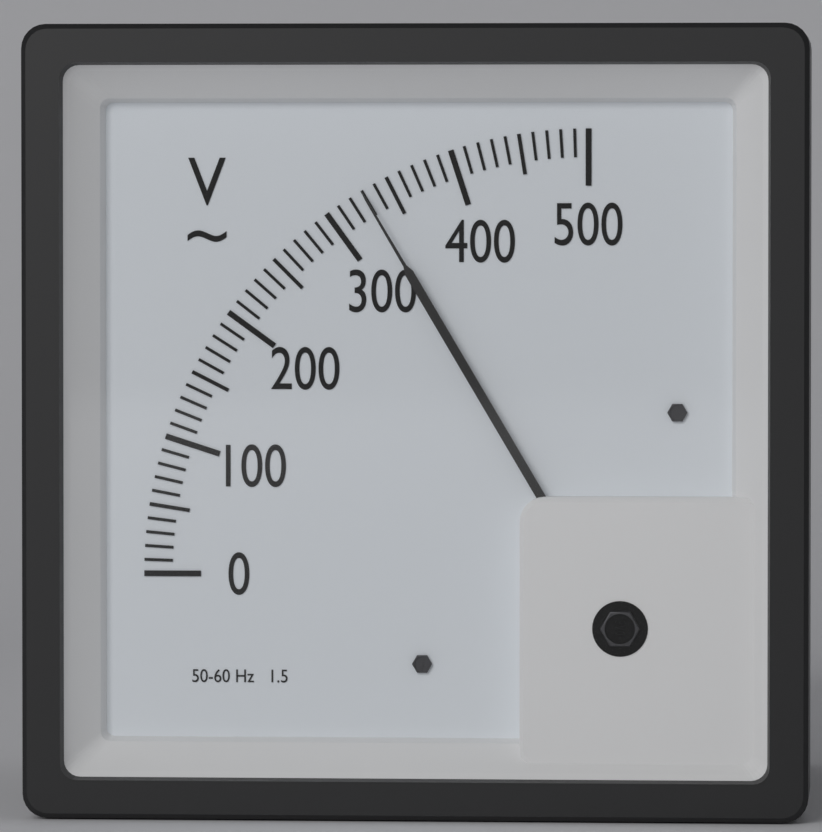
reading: 330 V
